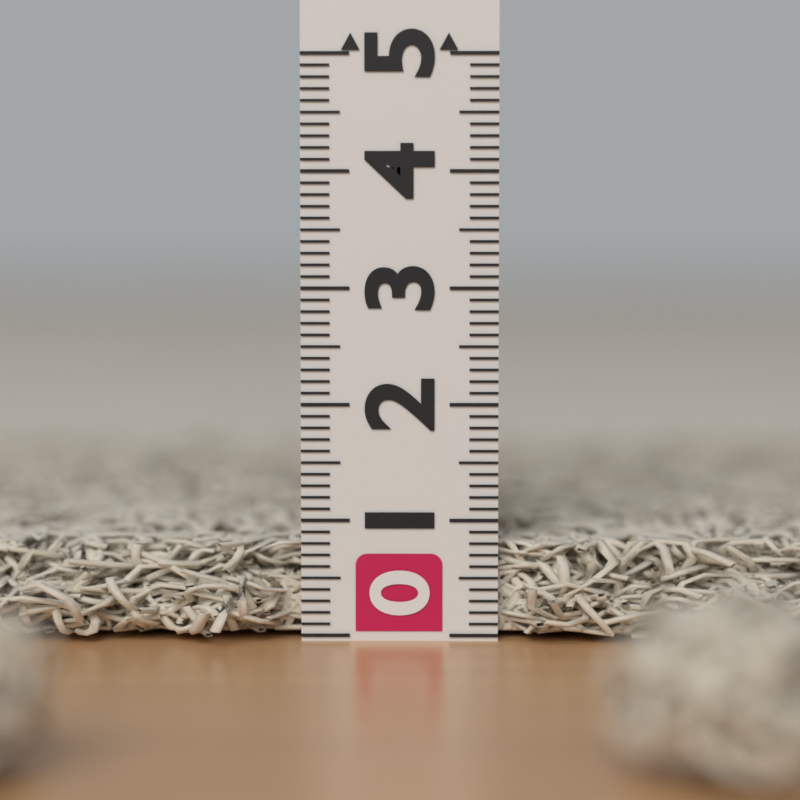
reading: 0.8 (no unit)
